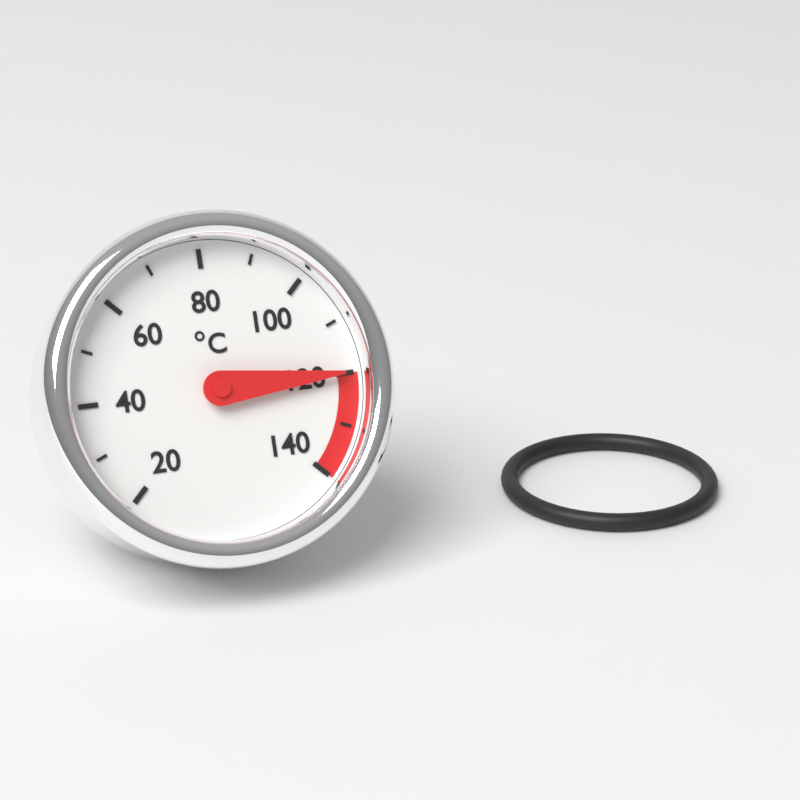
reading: 120 °C
